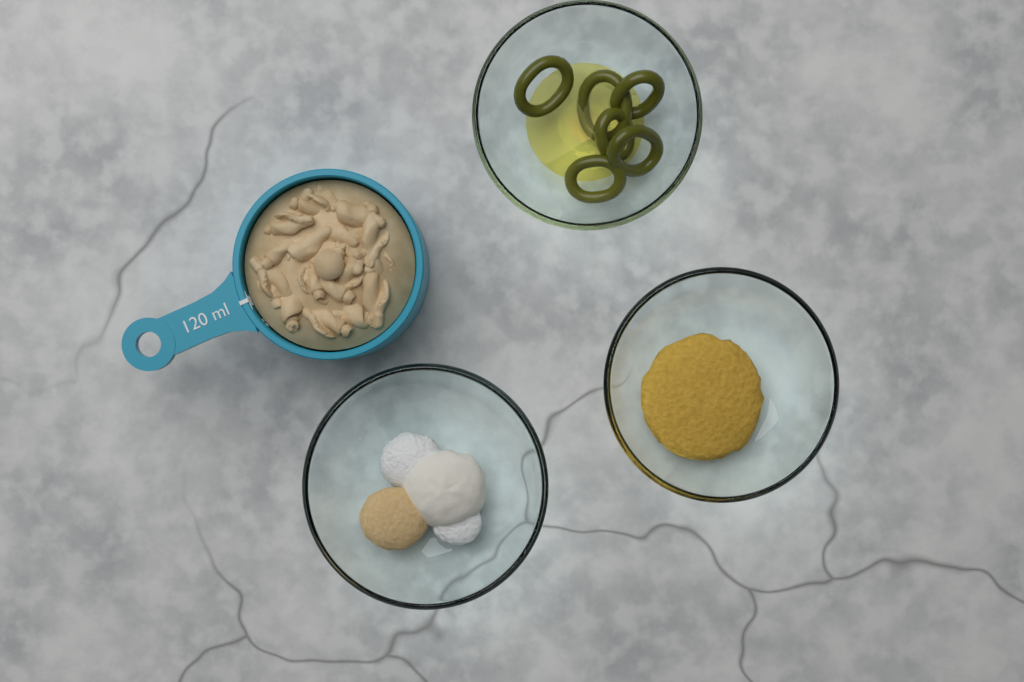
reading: 120 ml
